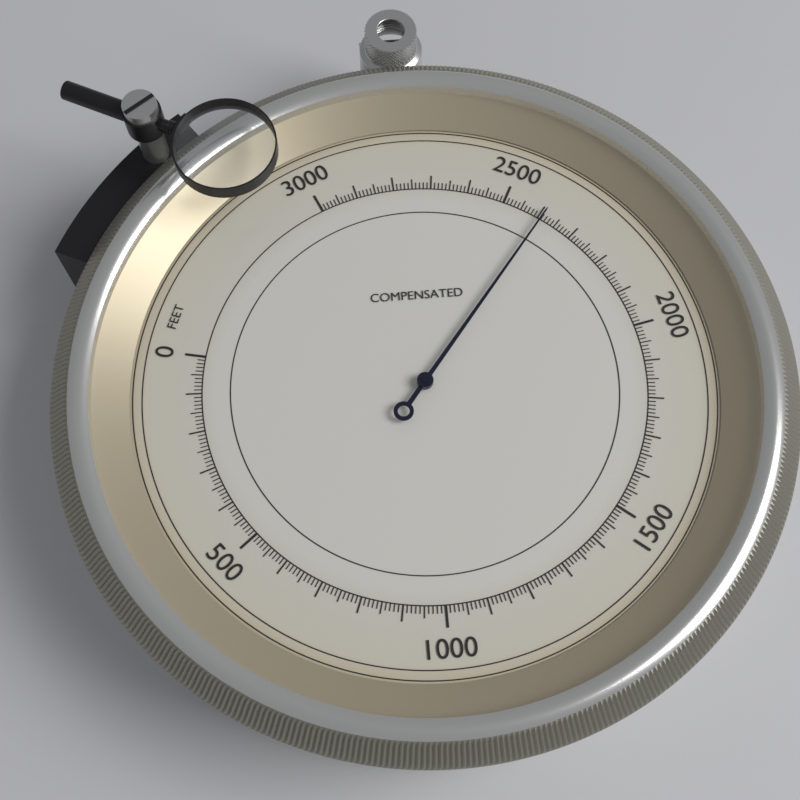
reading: 2390 feet
